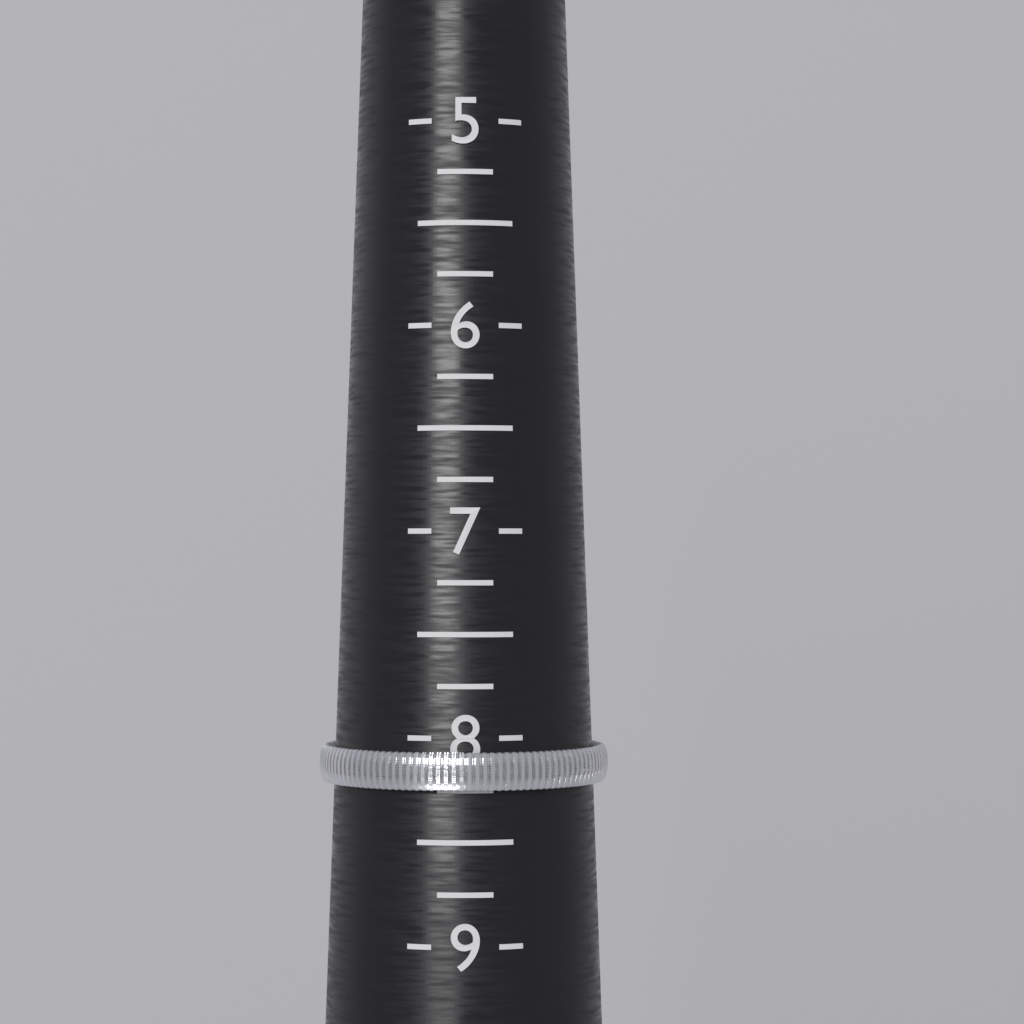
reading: 8.25 (no unit)
